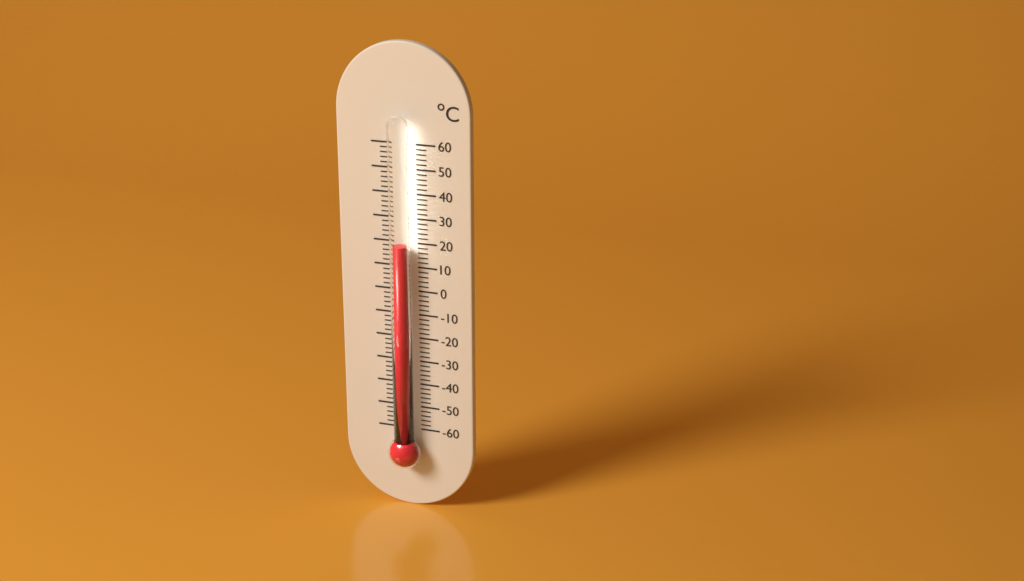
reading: 20 °C
